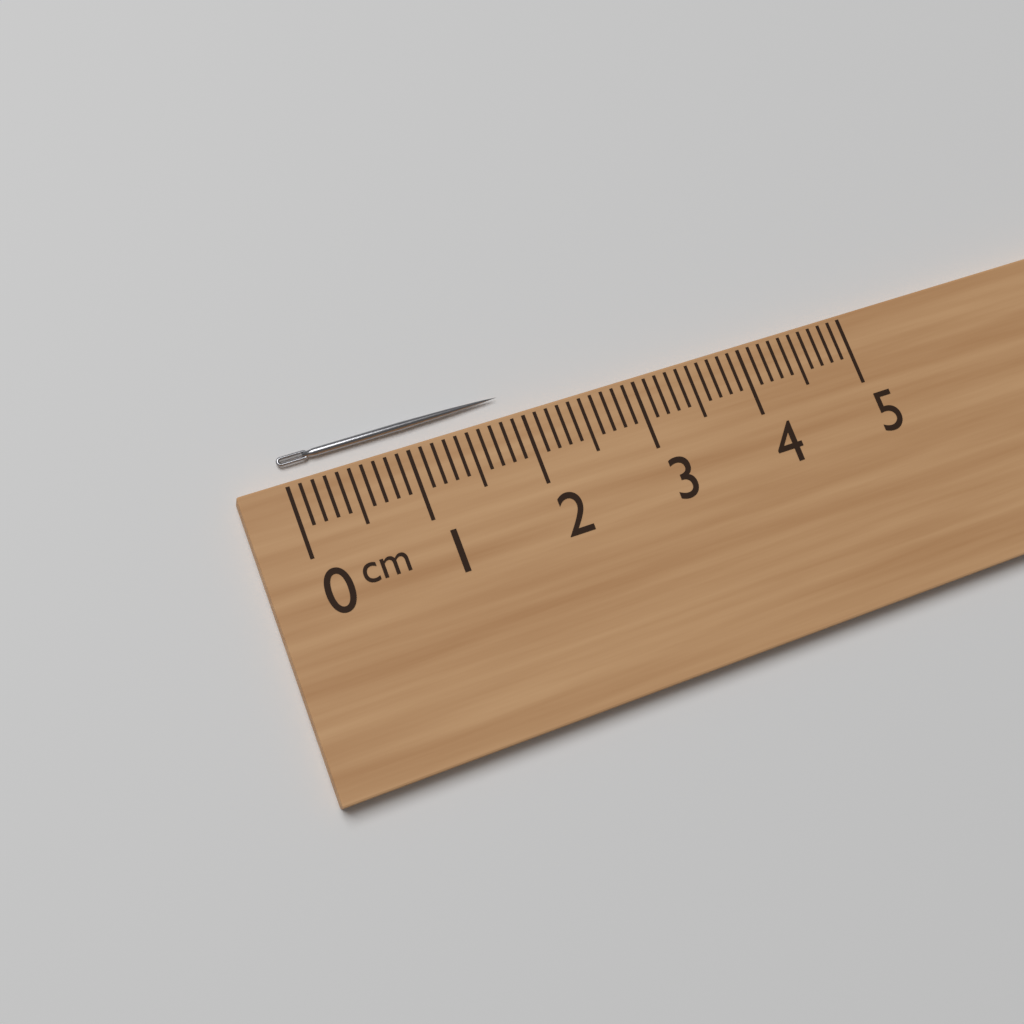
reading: 1.9 cm
